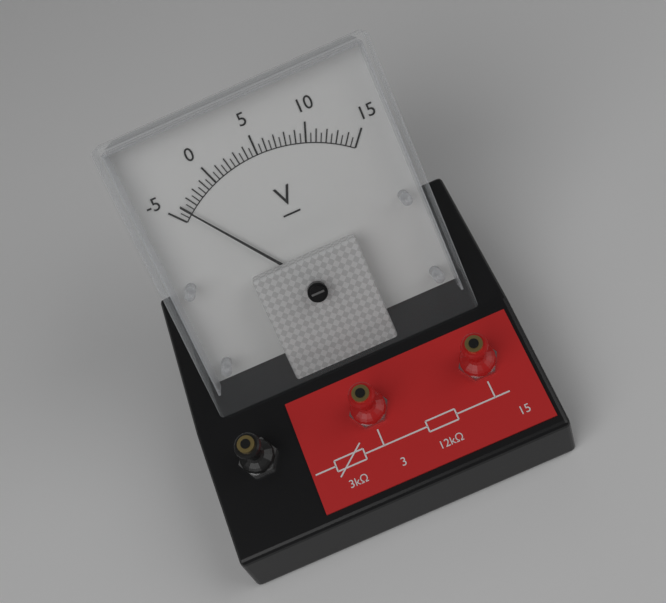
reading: -4.0 V
